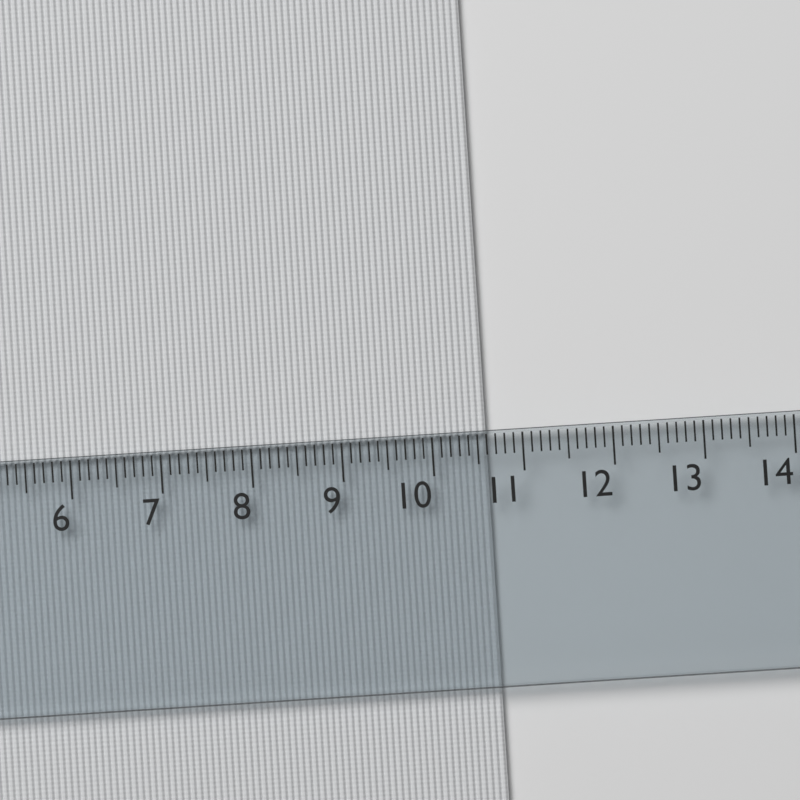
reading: 10.6 cm
